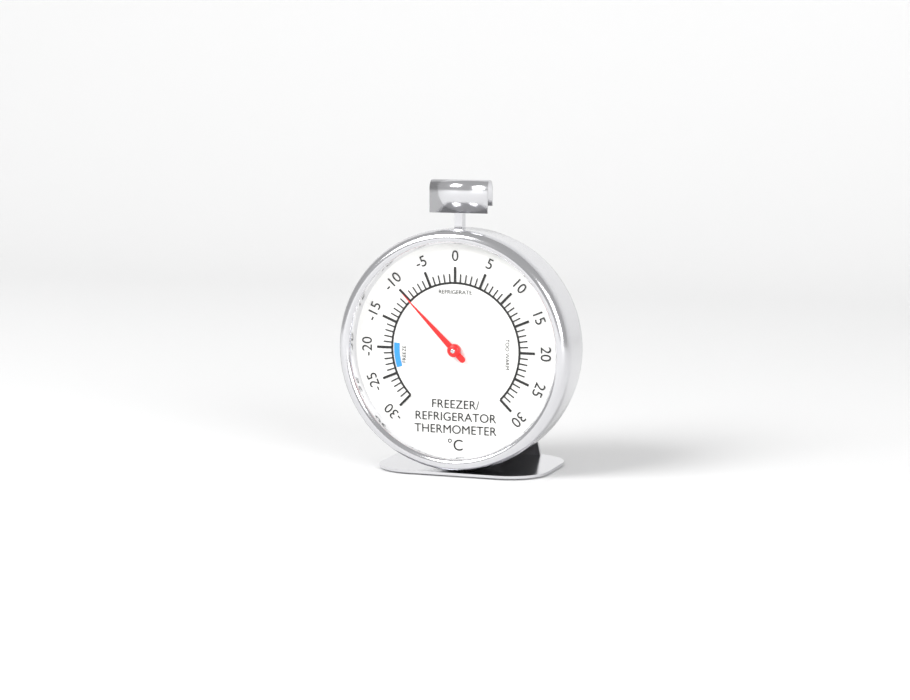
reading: -10 °C
